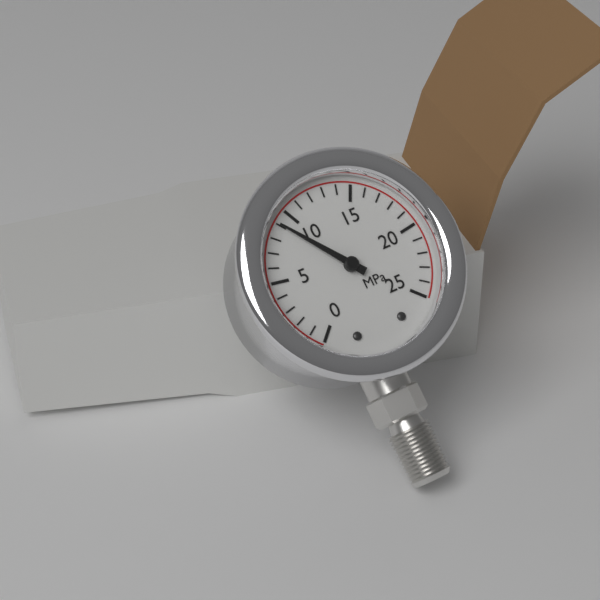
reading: 9 MPa
